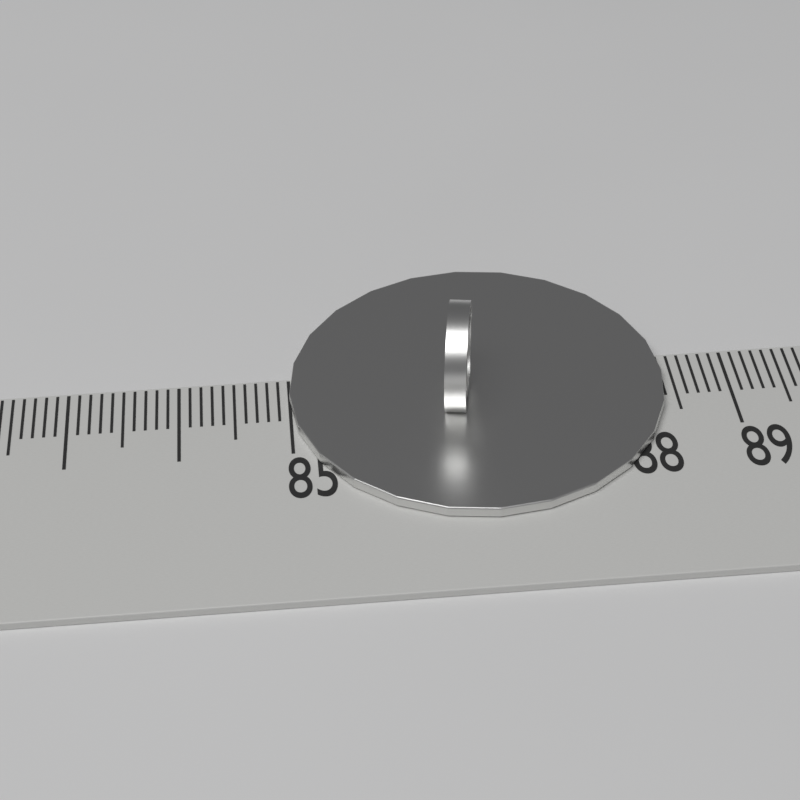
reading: 88.4 (no unit)
